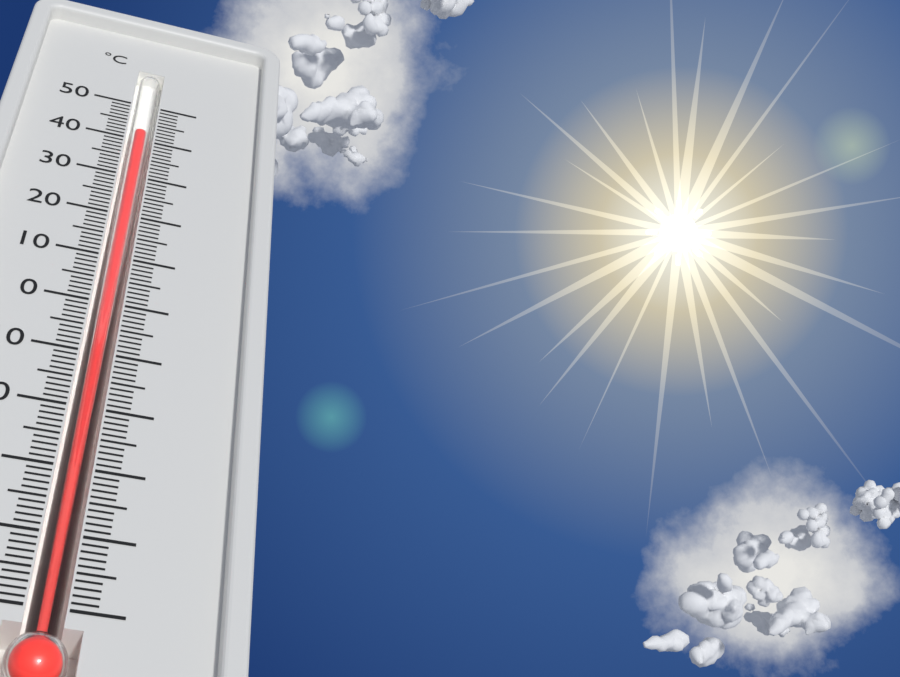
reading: 43 °C
